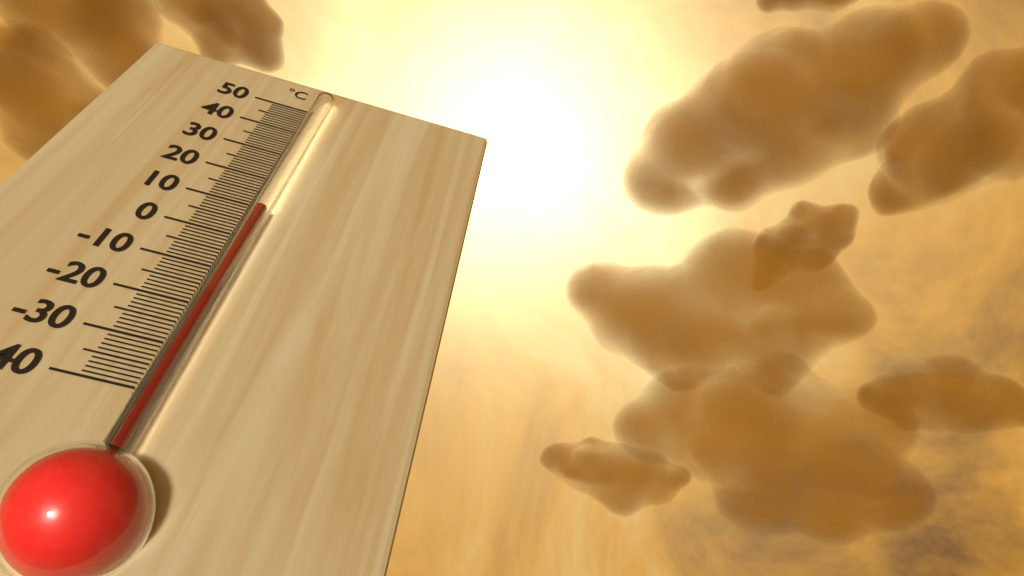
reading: 7 °C
